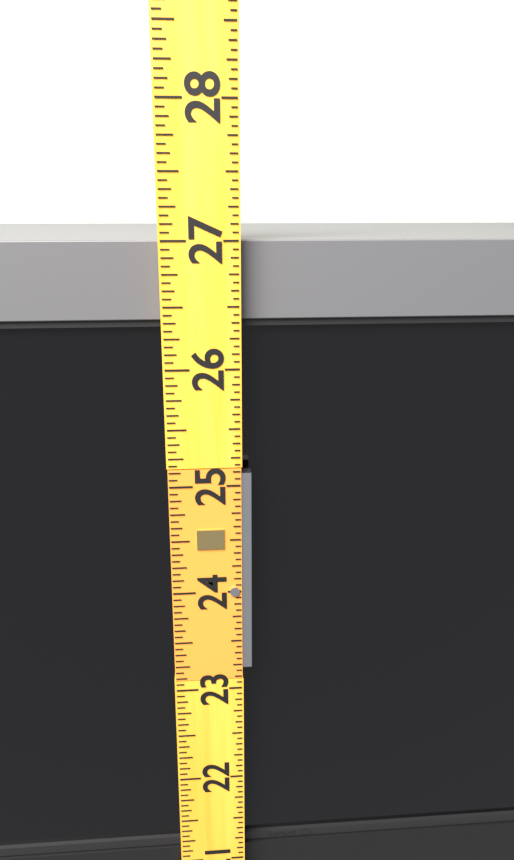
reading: 27.0000 (no unit)
